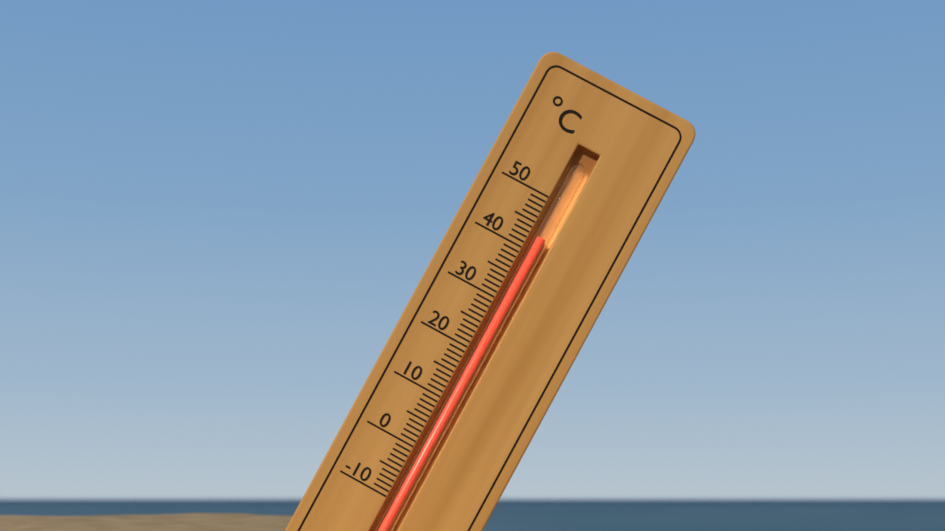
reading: 43 °C
